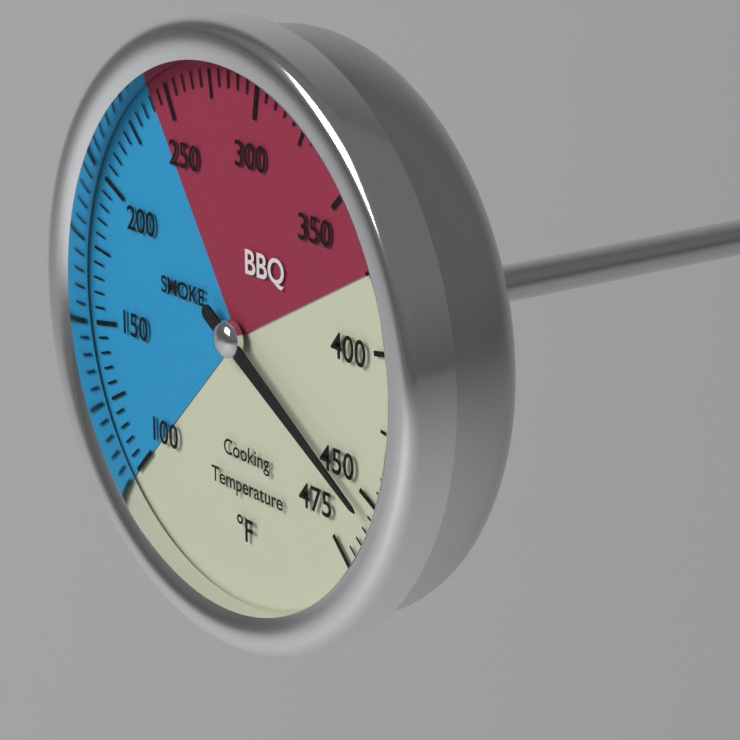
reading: 455 °F
